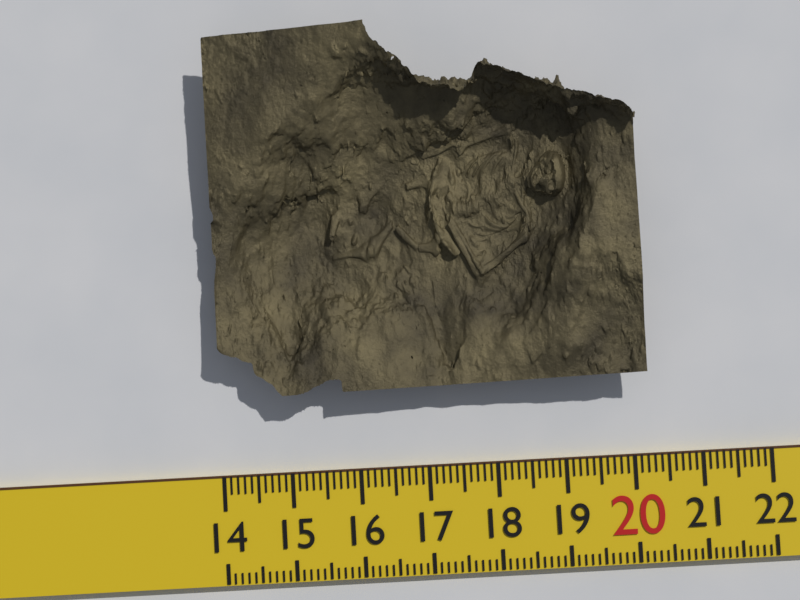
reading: 20.2 (no unit)
